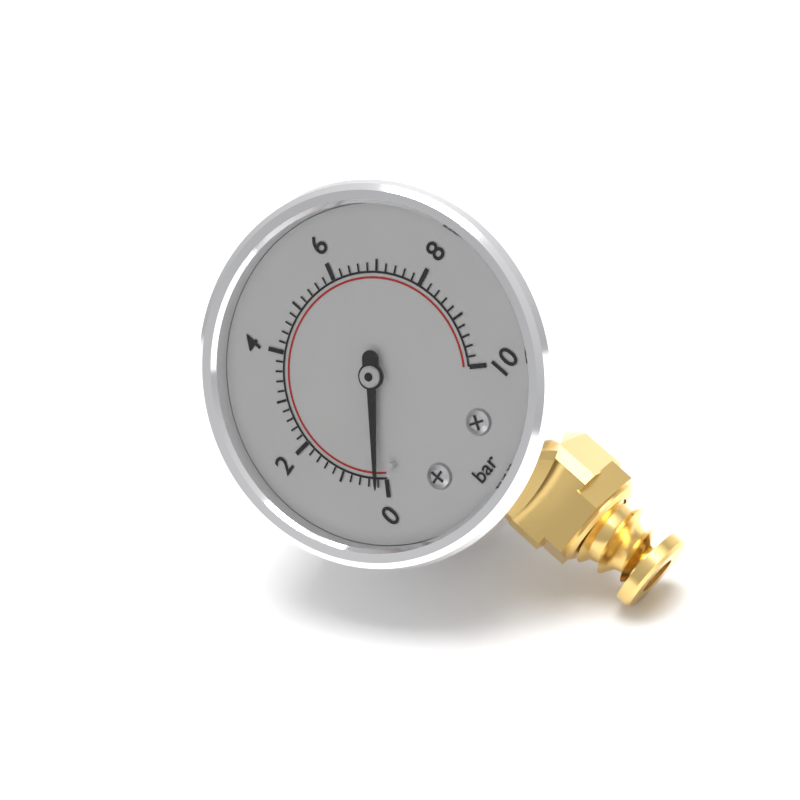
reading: 0.2 bar
